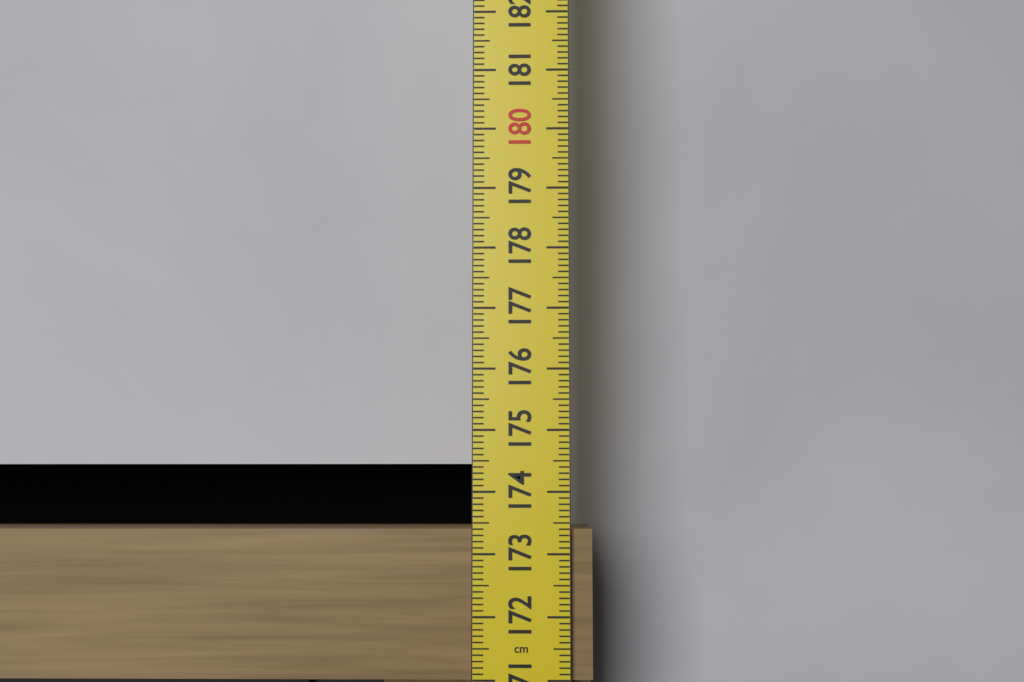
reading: 173.4 cm
